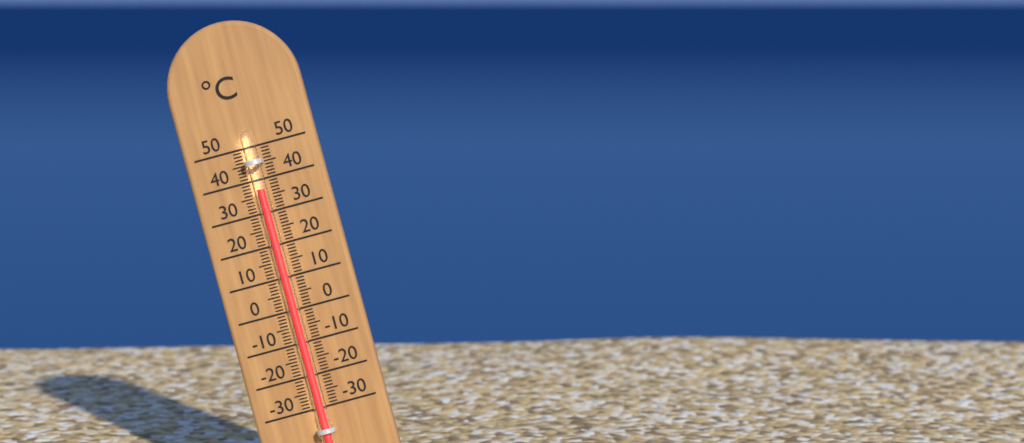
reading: 37 °C
